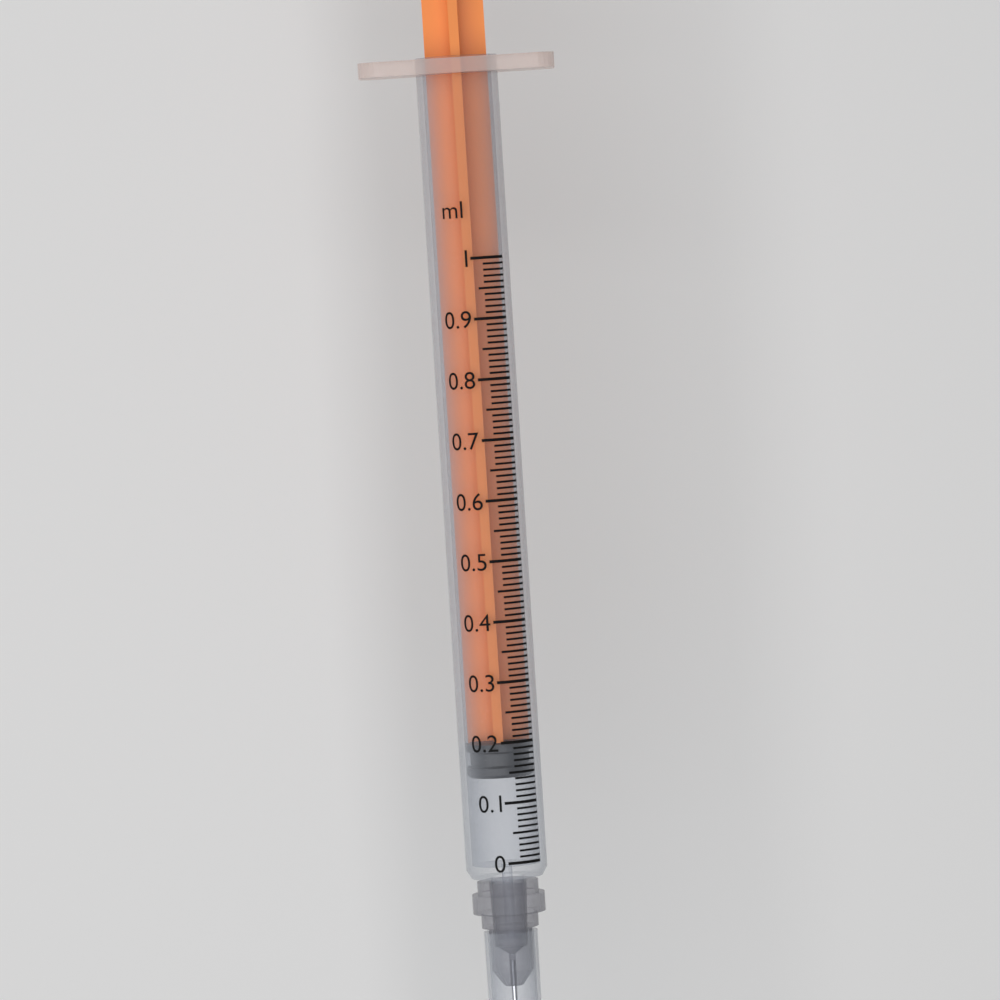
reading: 0.14 ml
